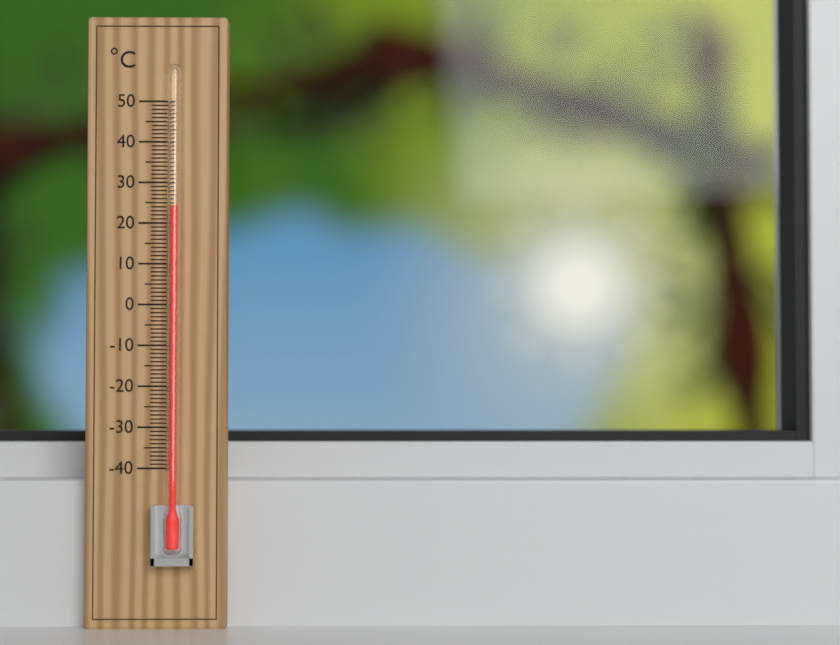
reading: 24 °C
